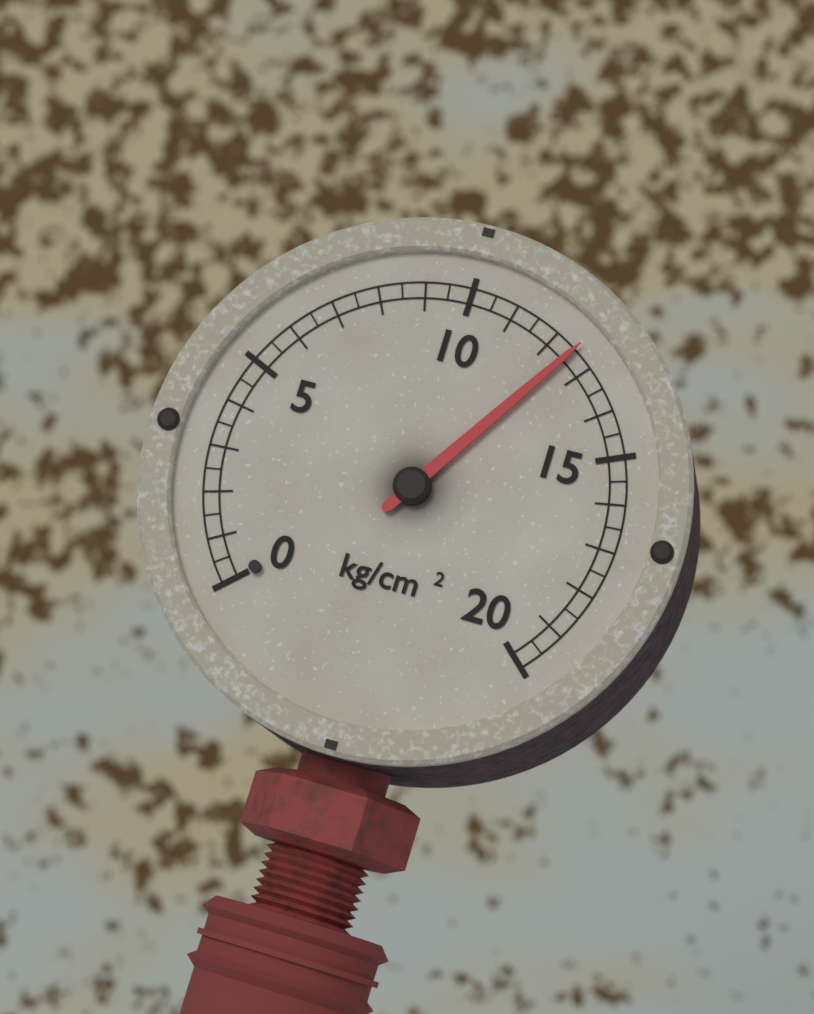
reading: 12.5 kg/cm²
